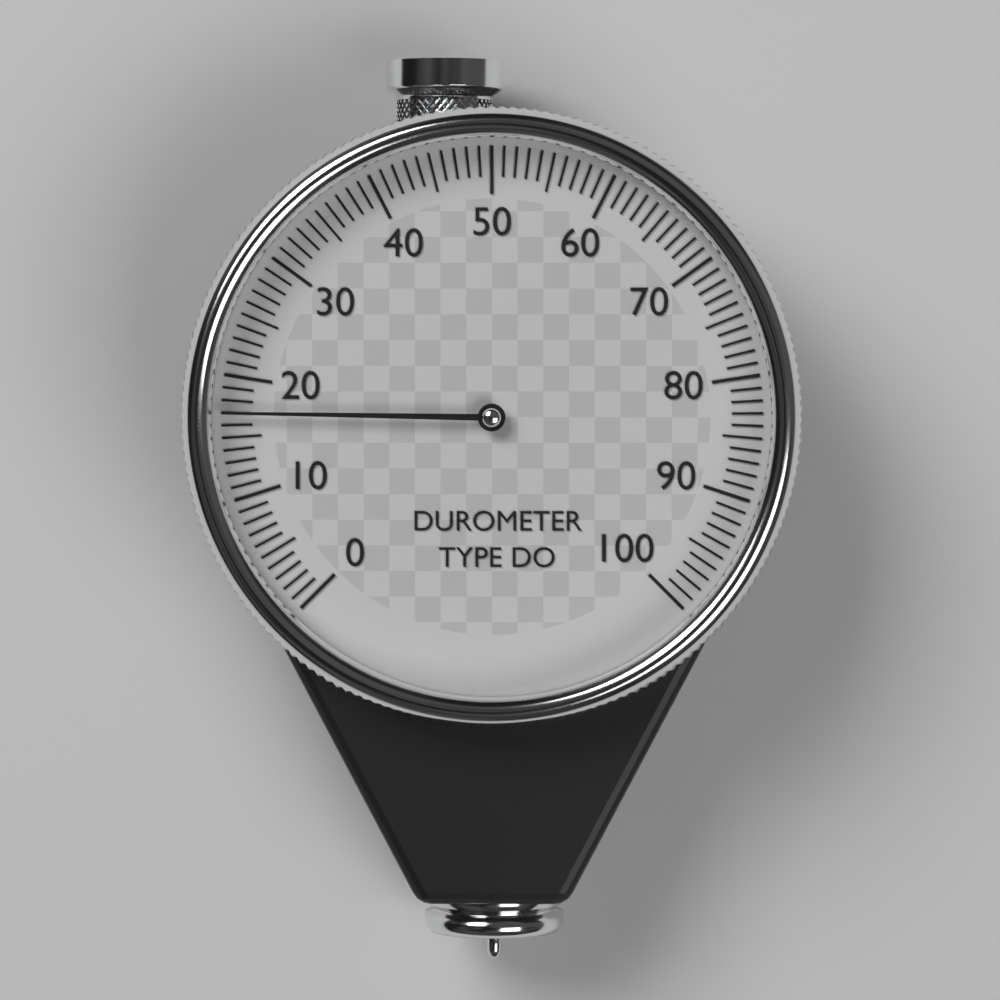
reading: 17 (no unit)
